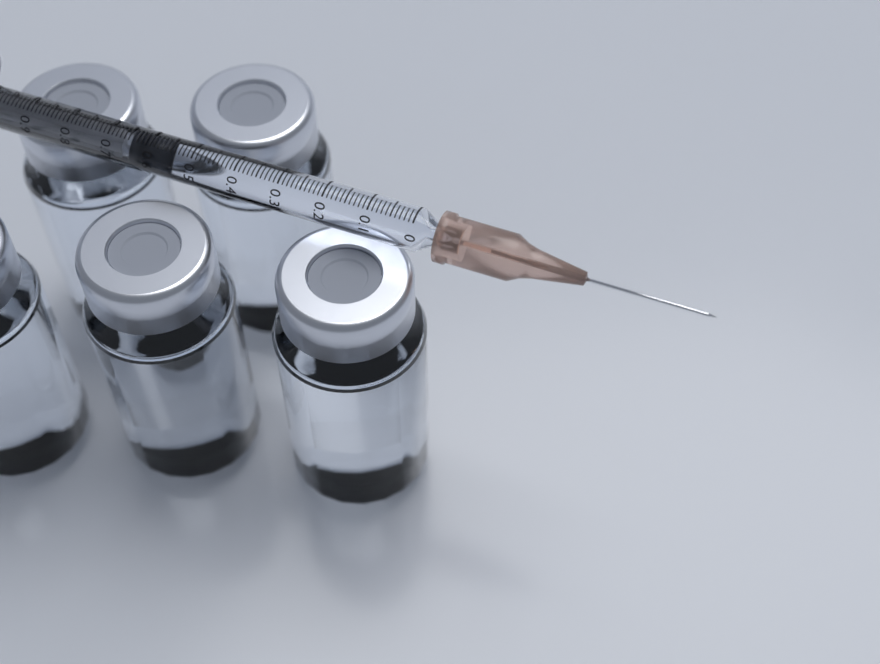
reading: 0.54 ml
